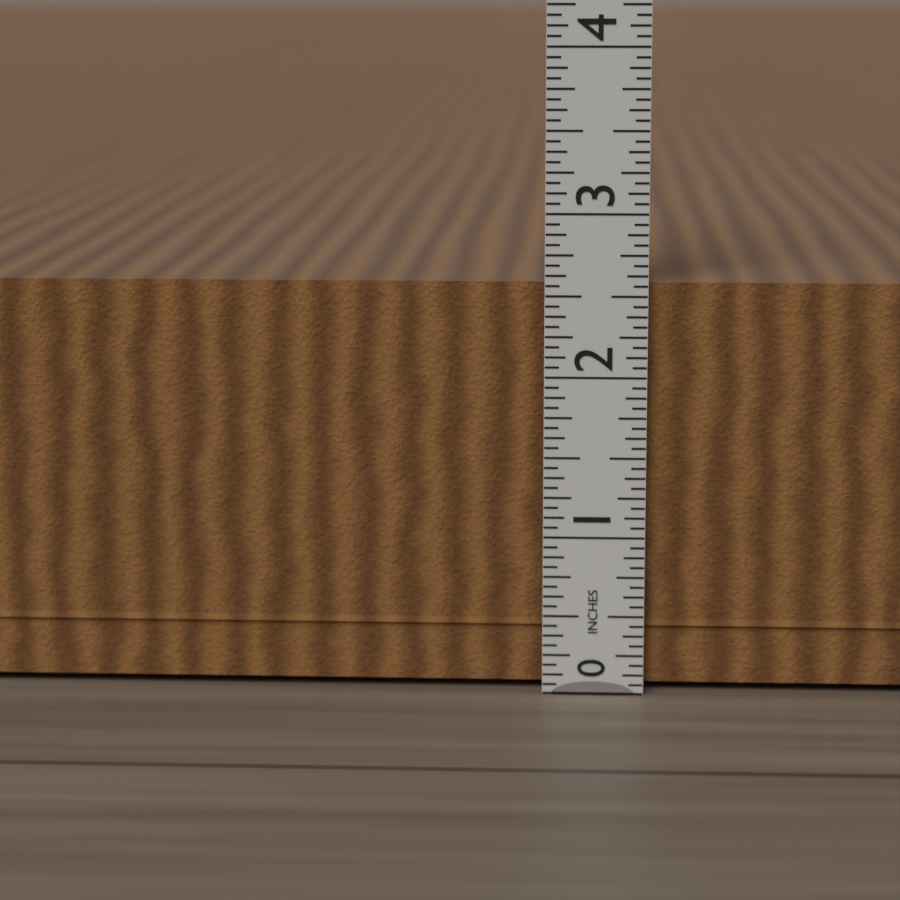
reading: 2.6250 in
